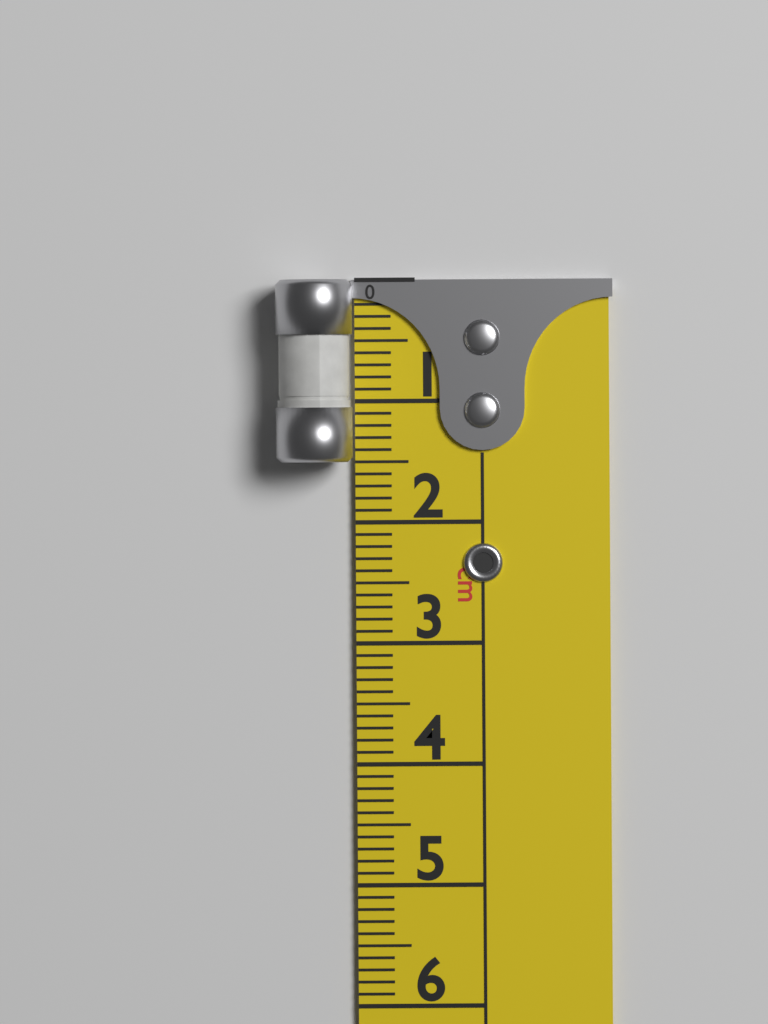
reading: 1.5 cm
